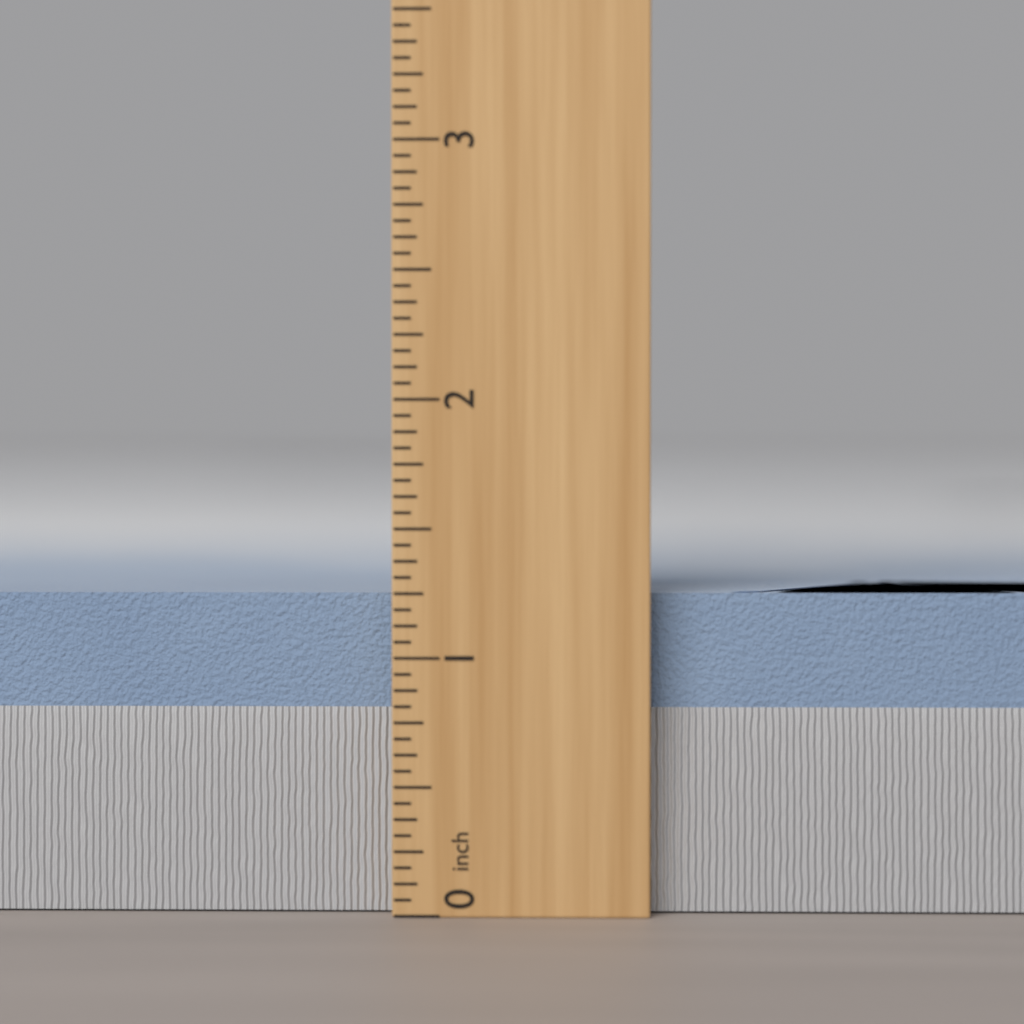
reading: 1.2500 inch
